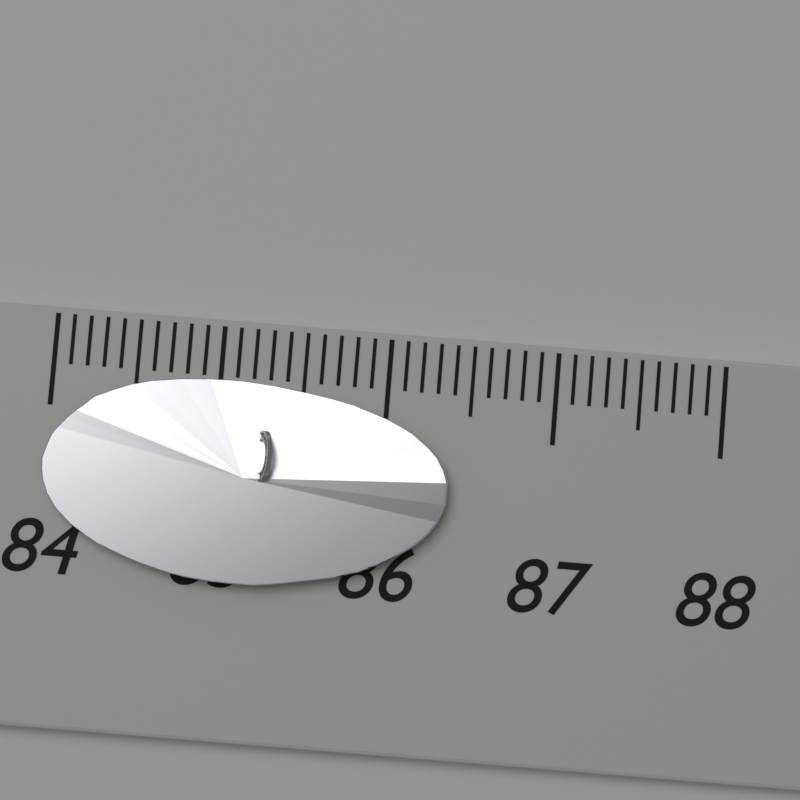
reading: 86.4 (no unit)
